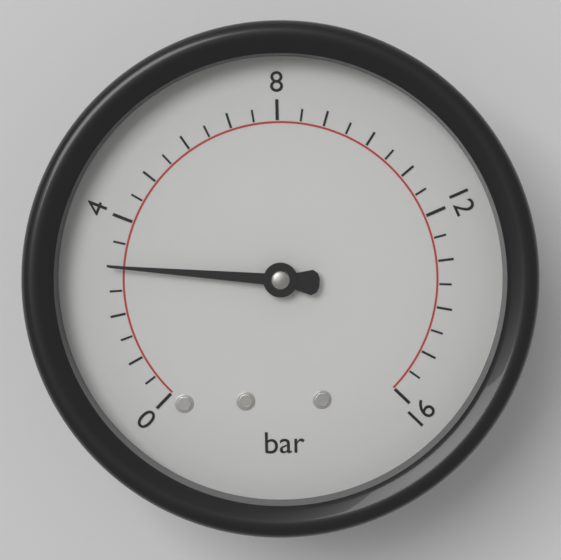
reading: 3.0 bar
